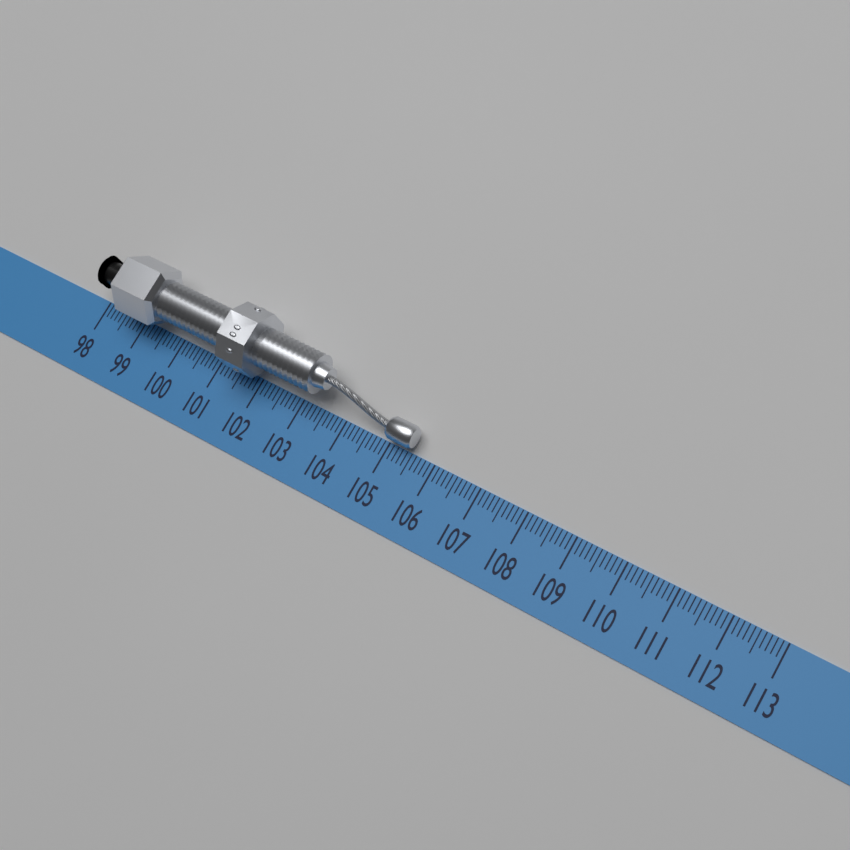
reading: 105.5 (no unit)
